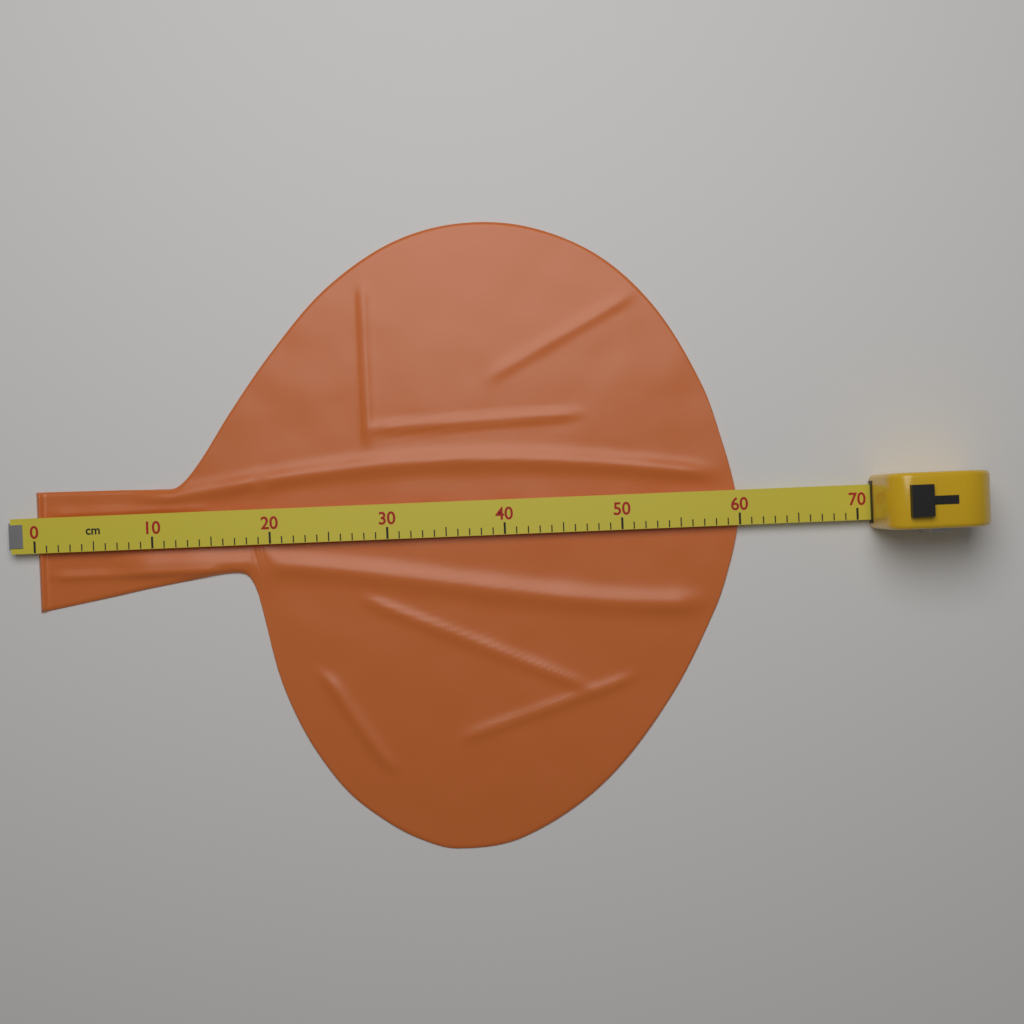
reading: 60 cm
